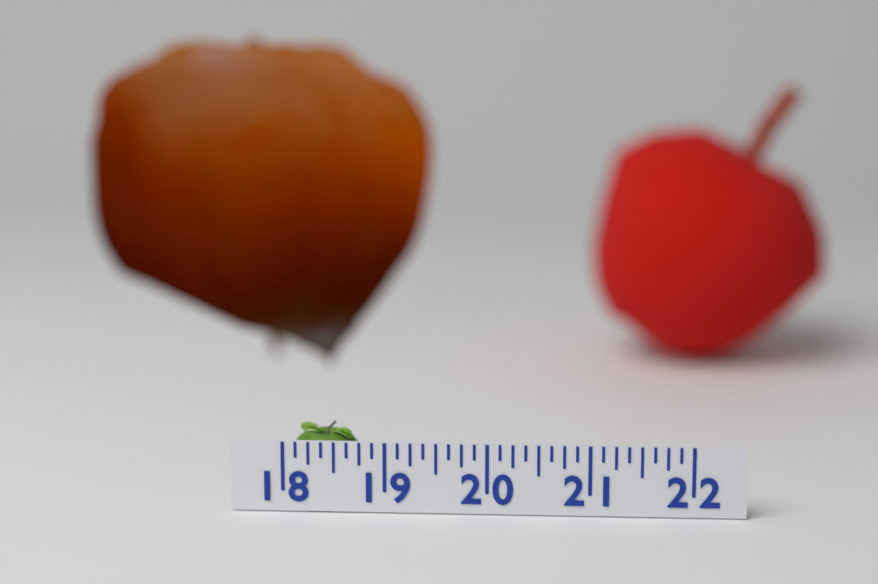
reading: 18.750 (no unit)
